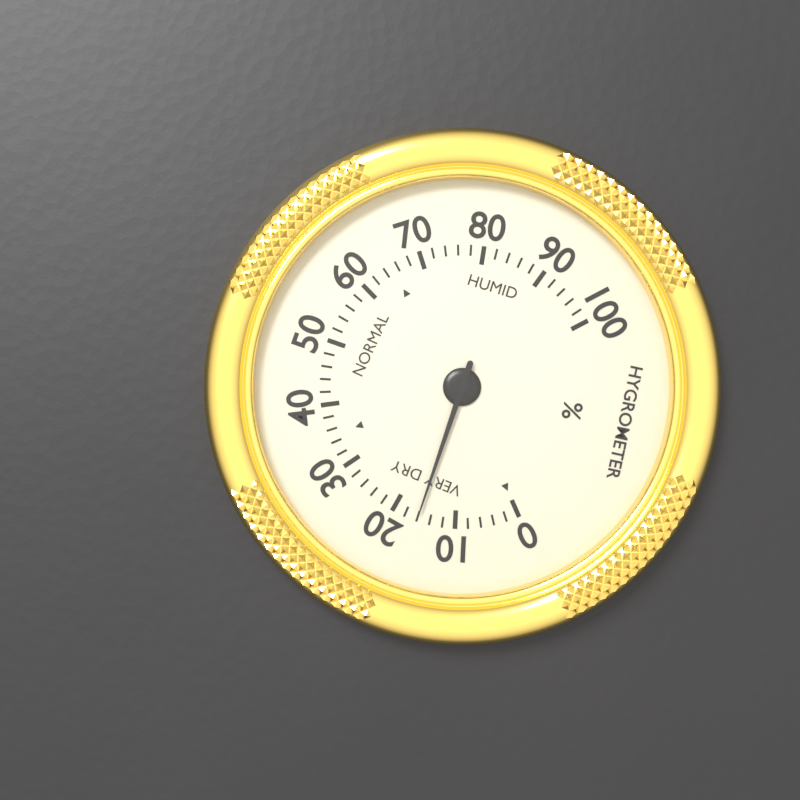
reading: 16 %
